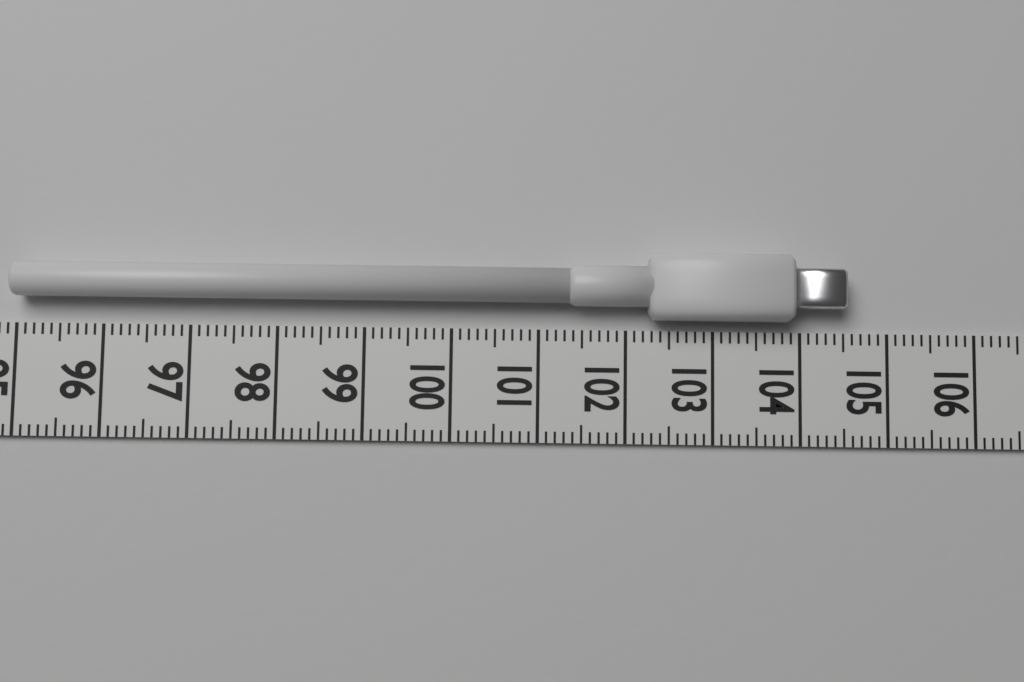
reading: 104.5 (no unit)
